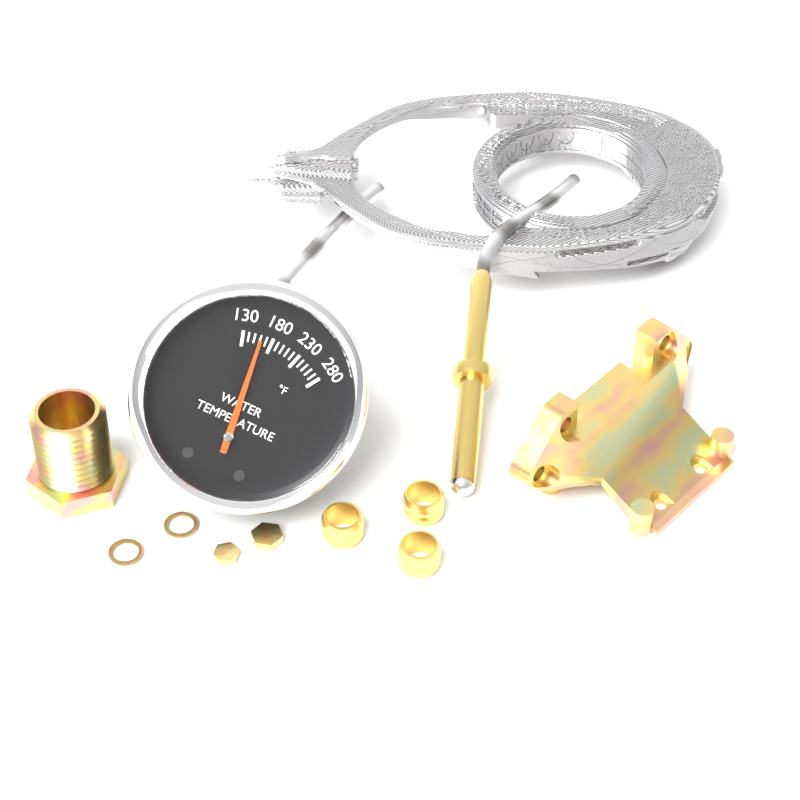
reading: 160 °F
